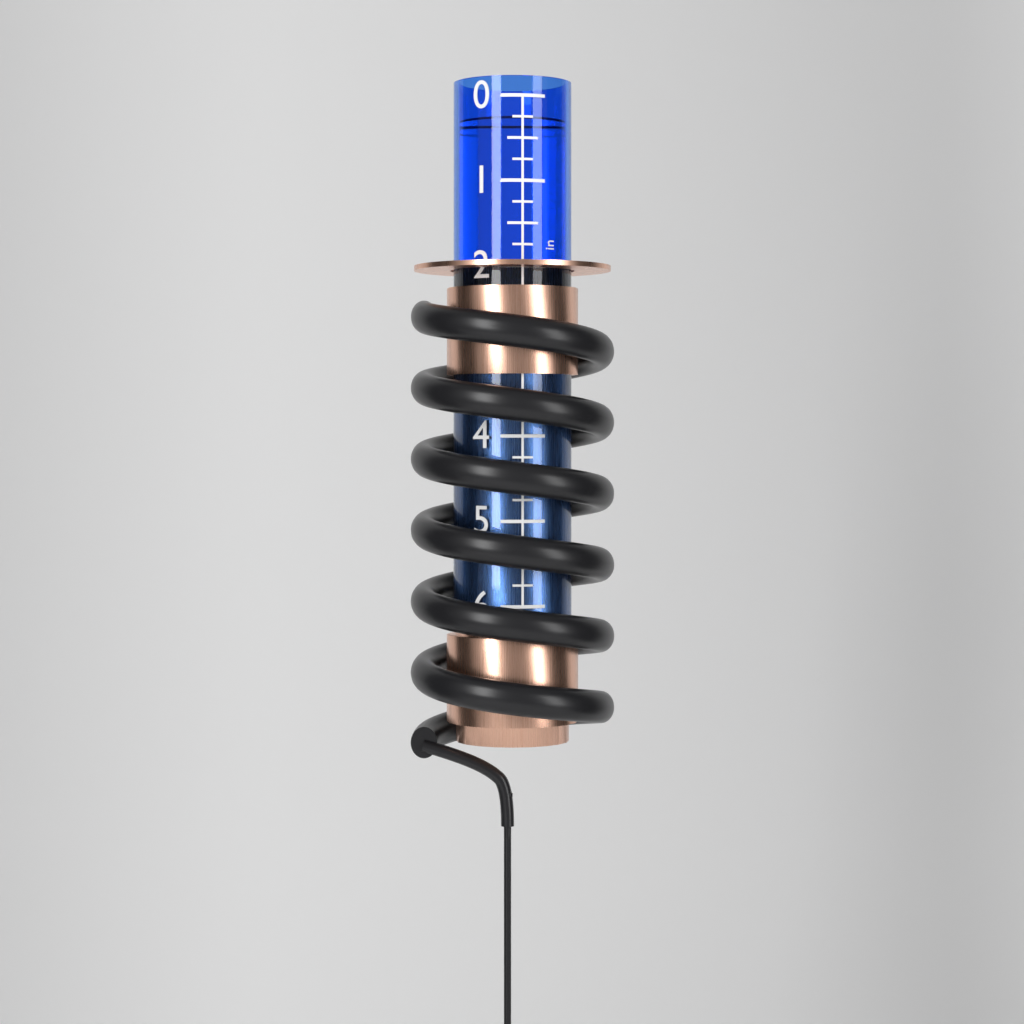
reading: 0.25 in
